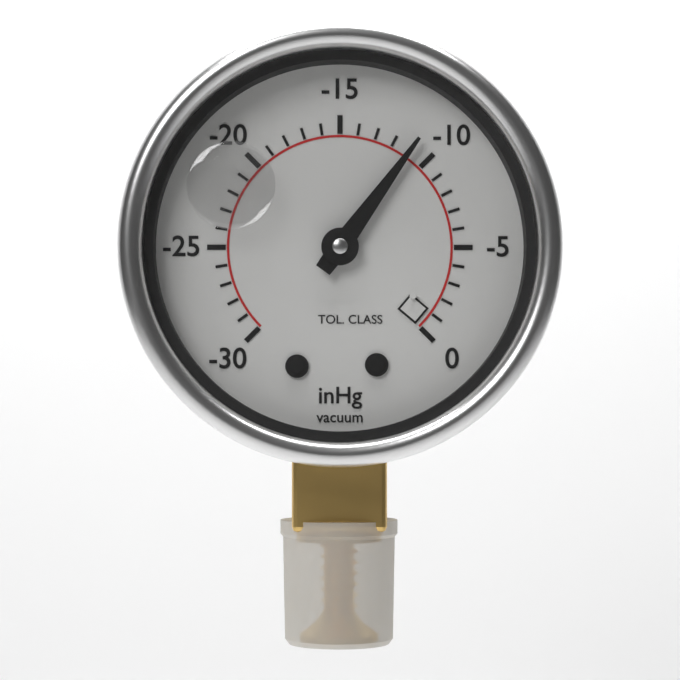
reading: -11 inHg
